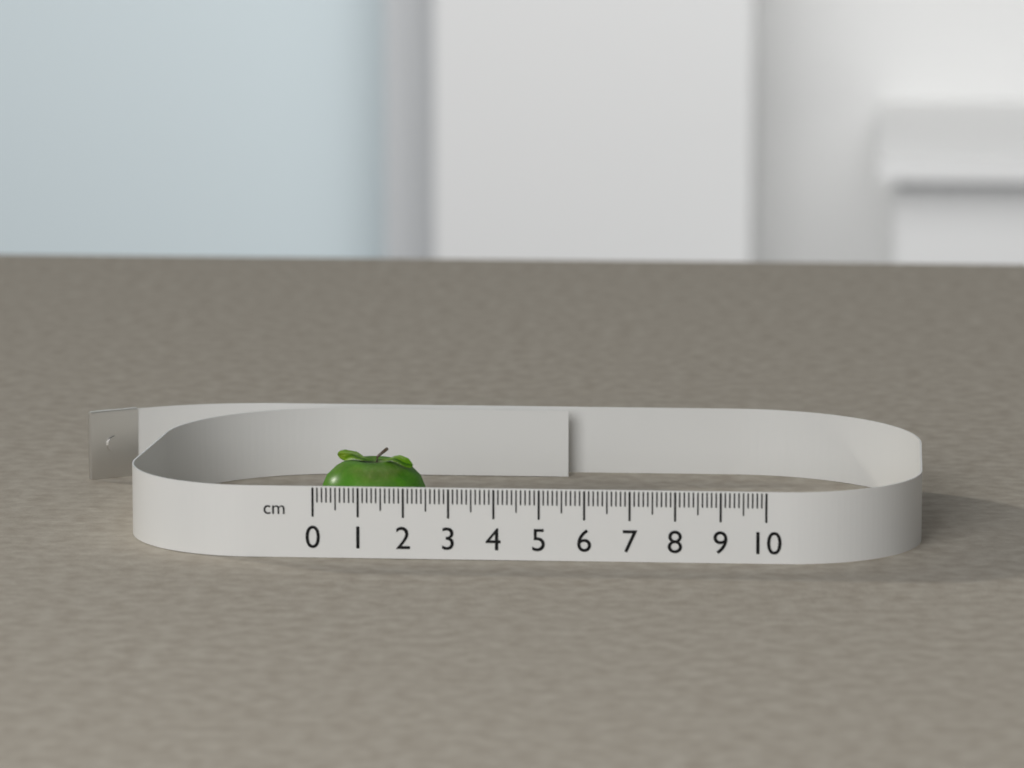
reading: 2.4 cm
